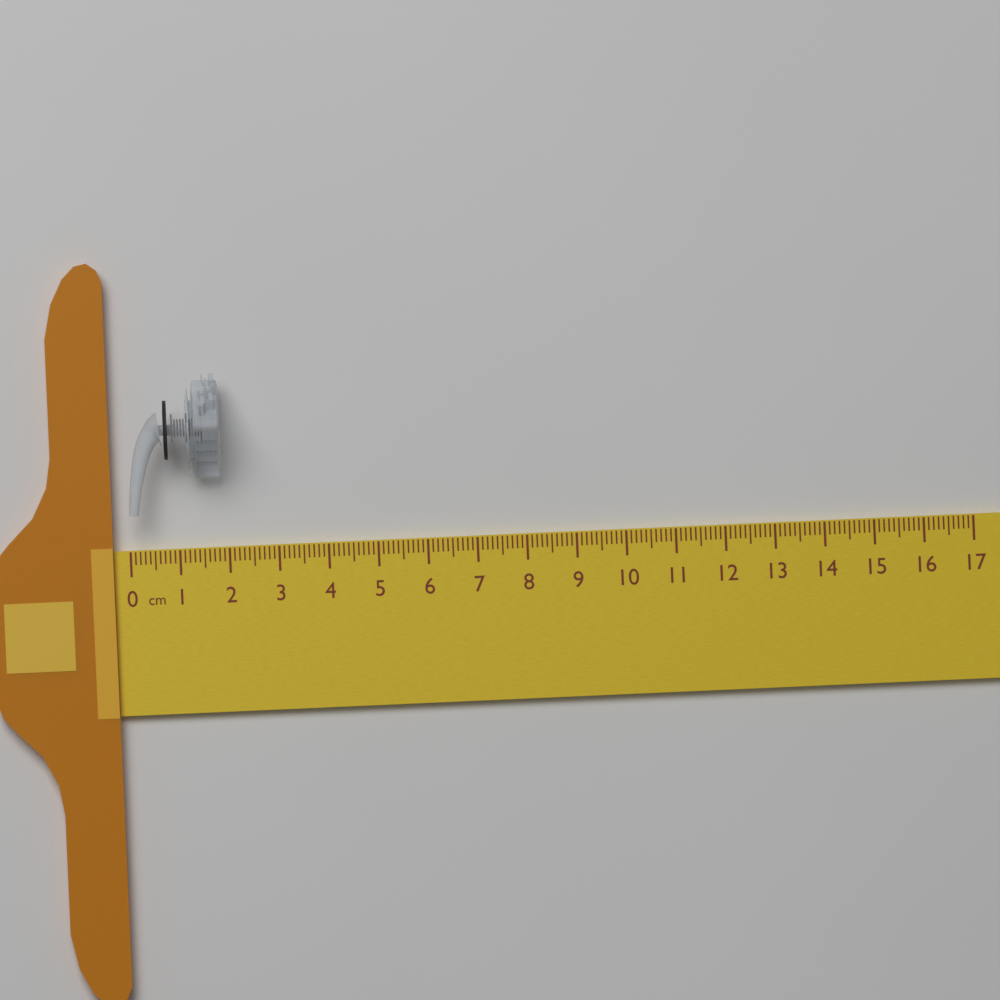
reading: 1.9 cm
